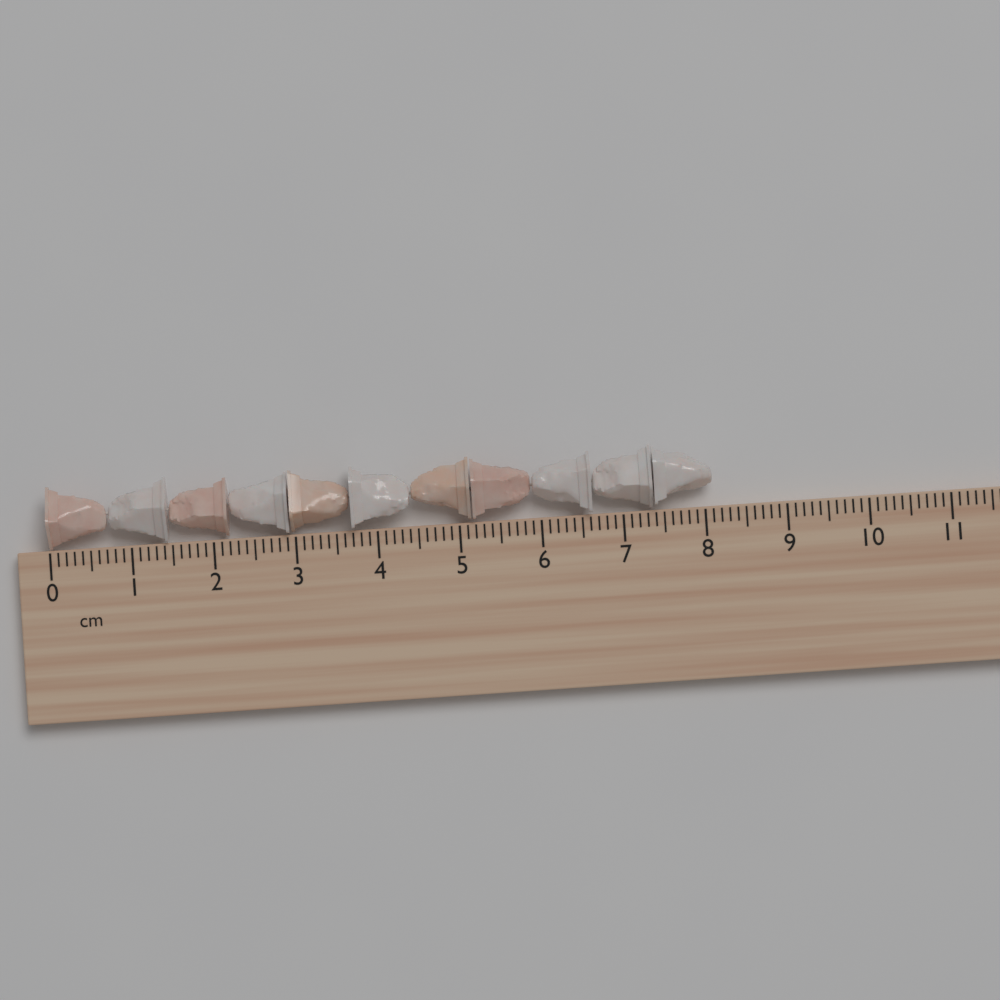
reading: 8.1 cm
